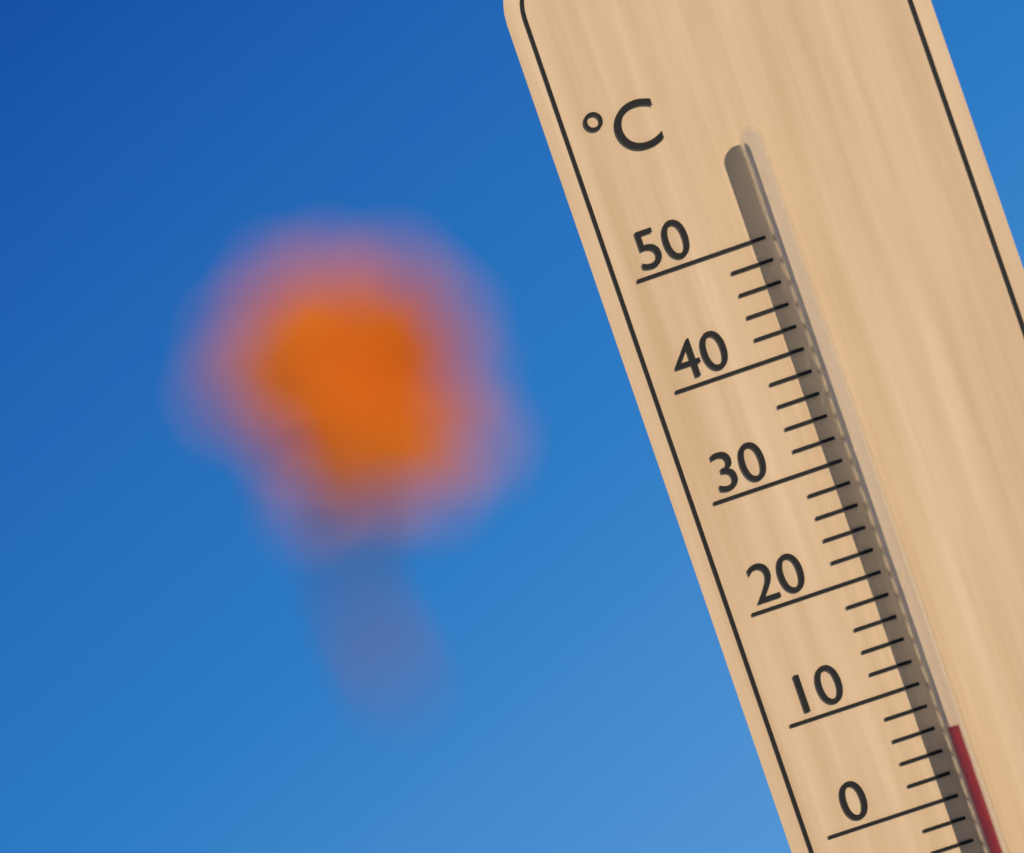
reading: 6 °C
